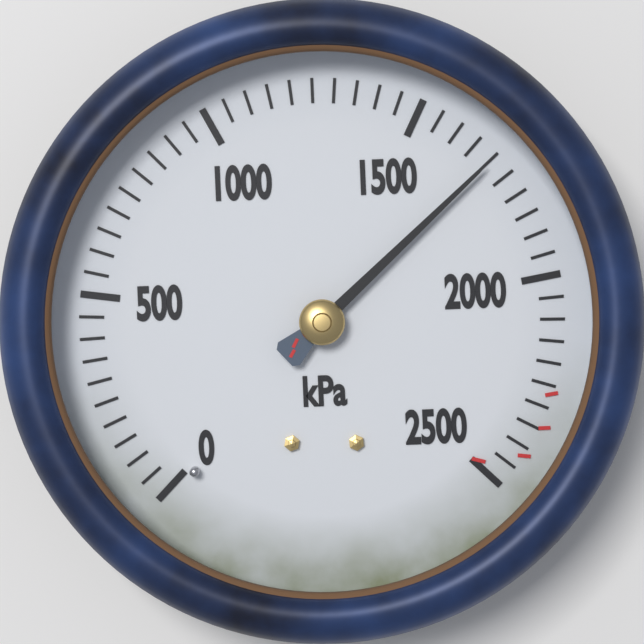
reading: 1700 kPa
